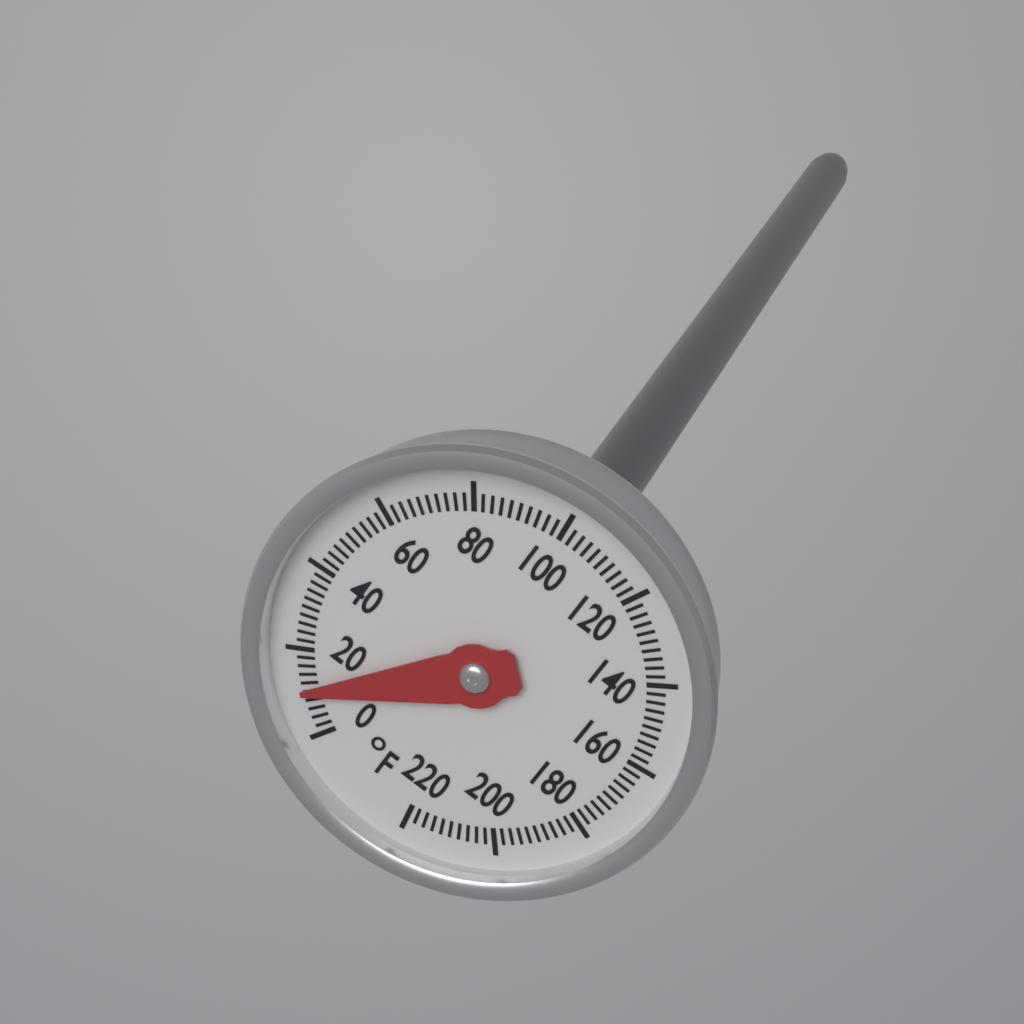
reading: 10 °F
